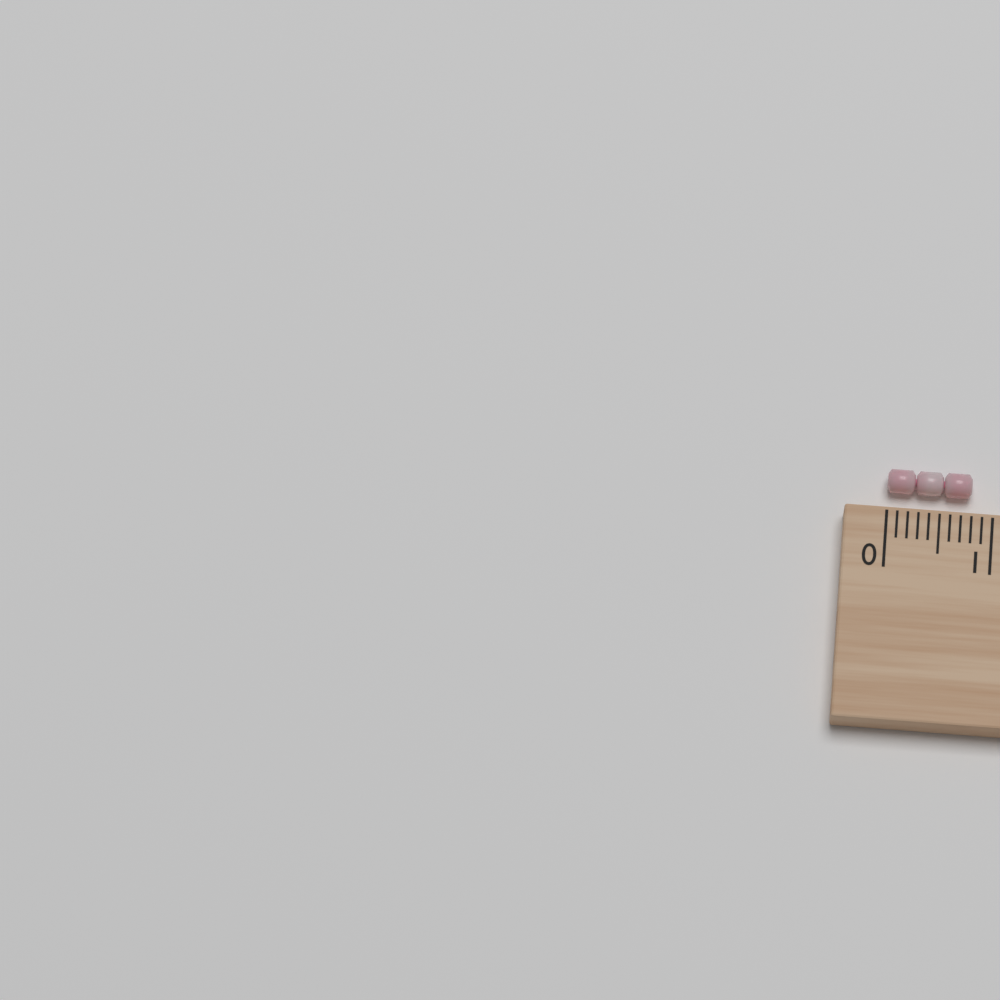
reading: 0.8 cm
